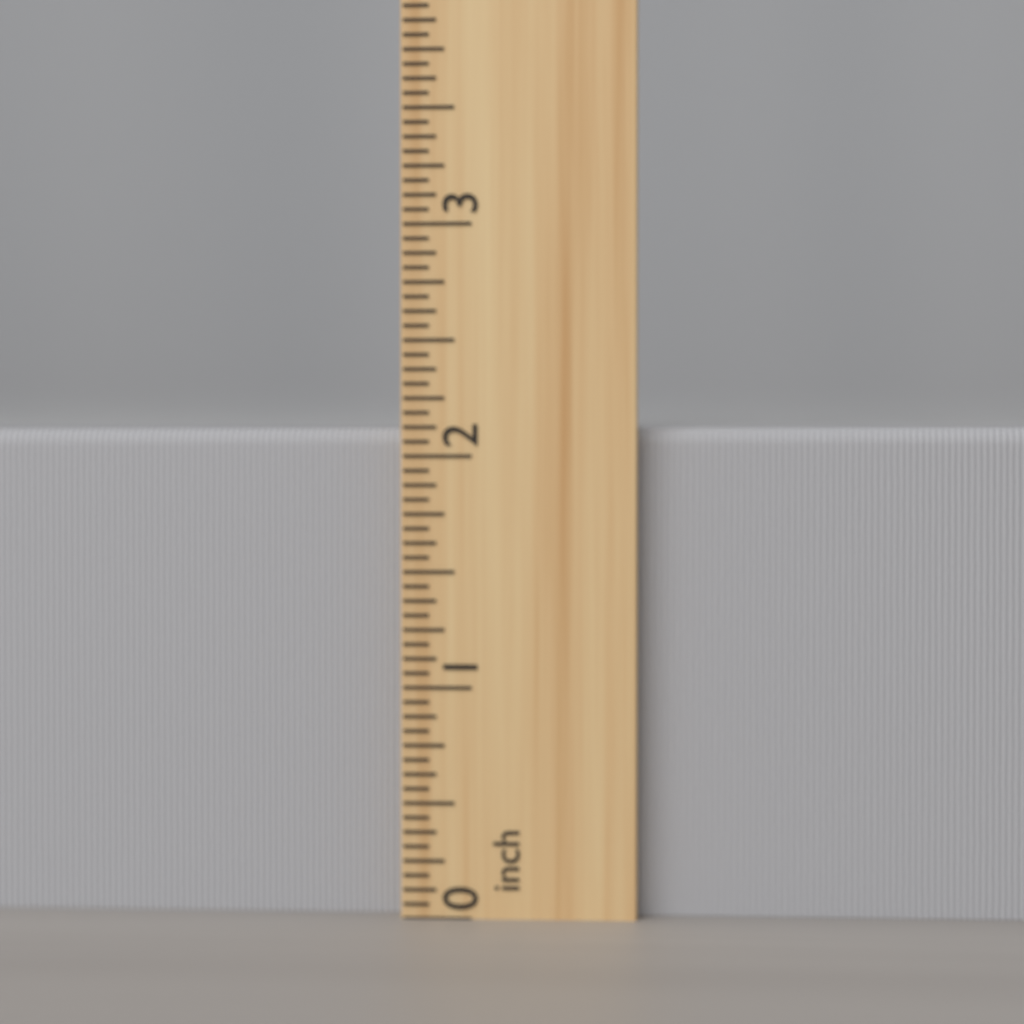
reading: 2.1250 inch
